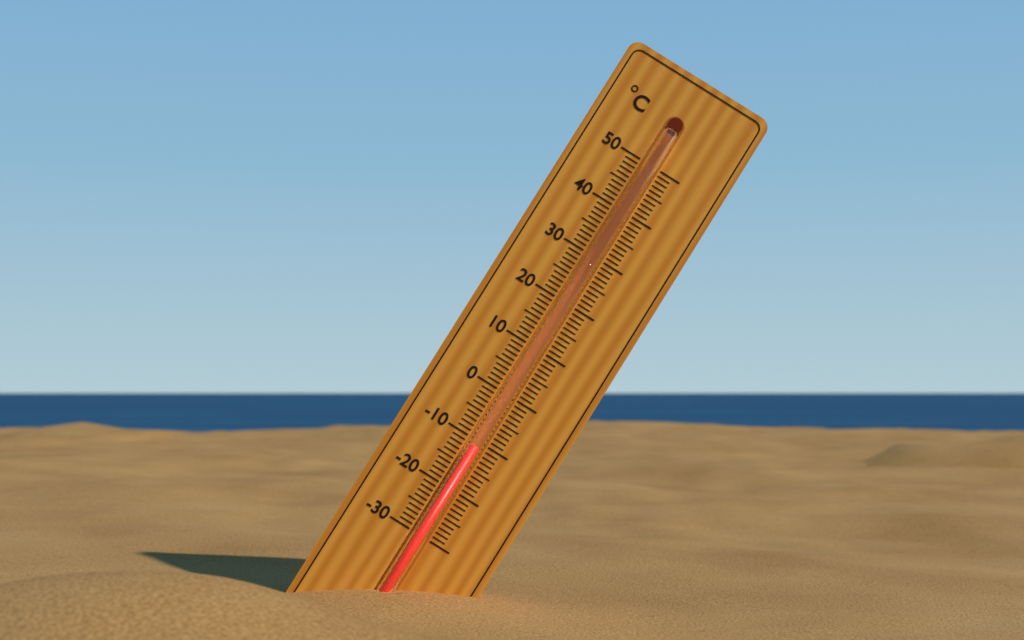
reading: -11 °C
